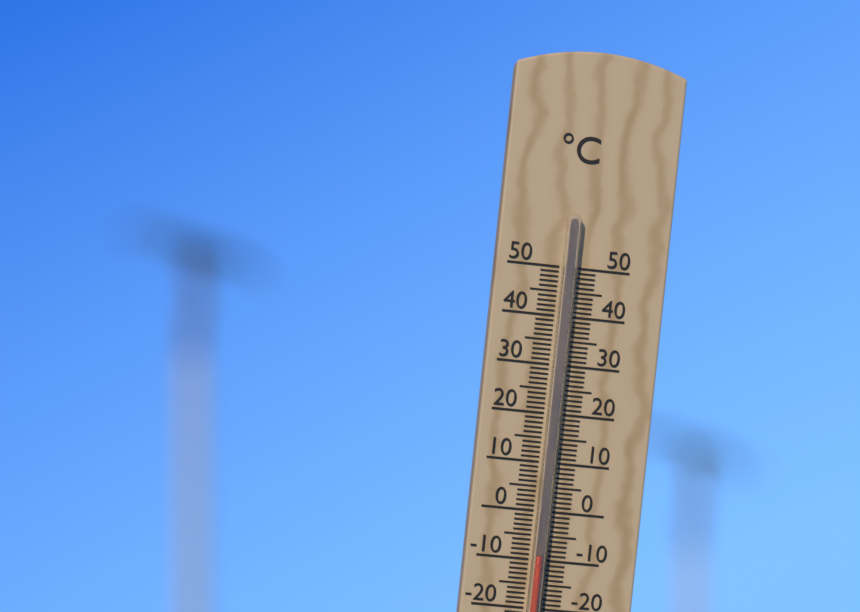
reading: -9 °C
